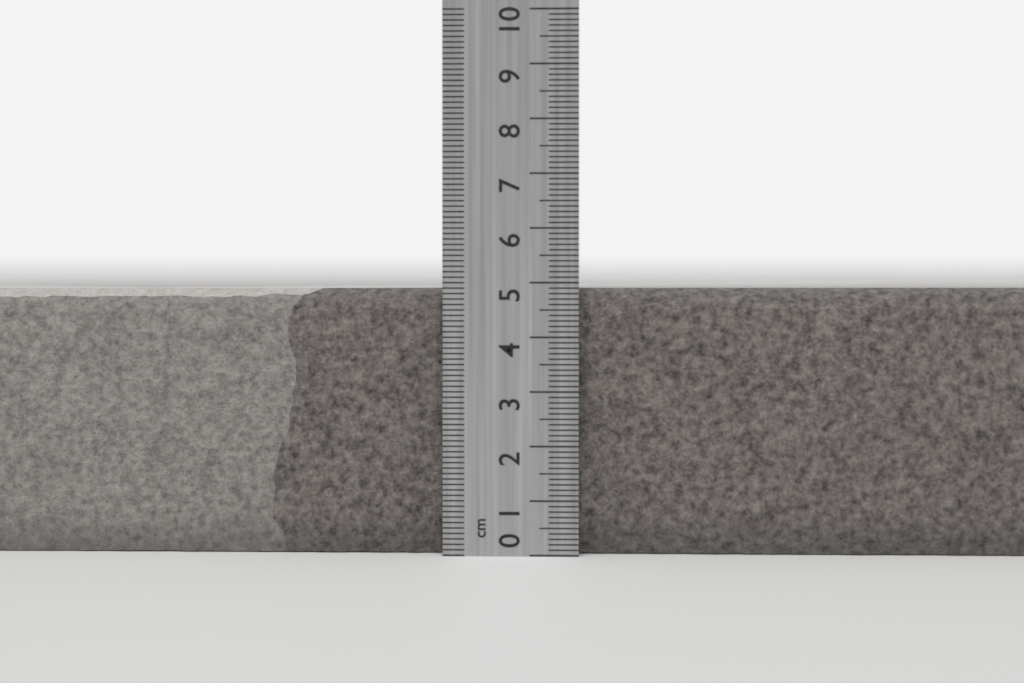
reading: 4.9 cm
